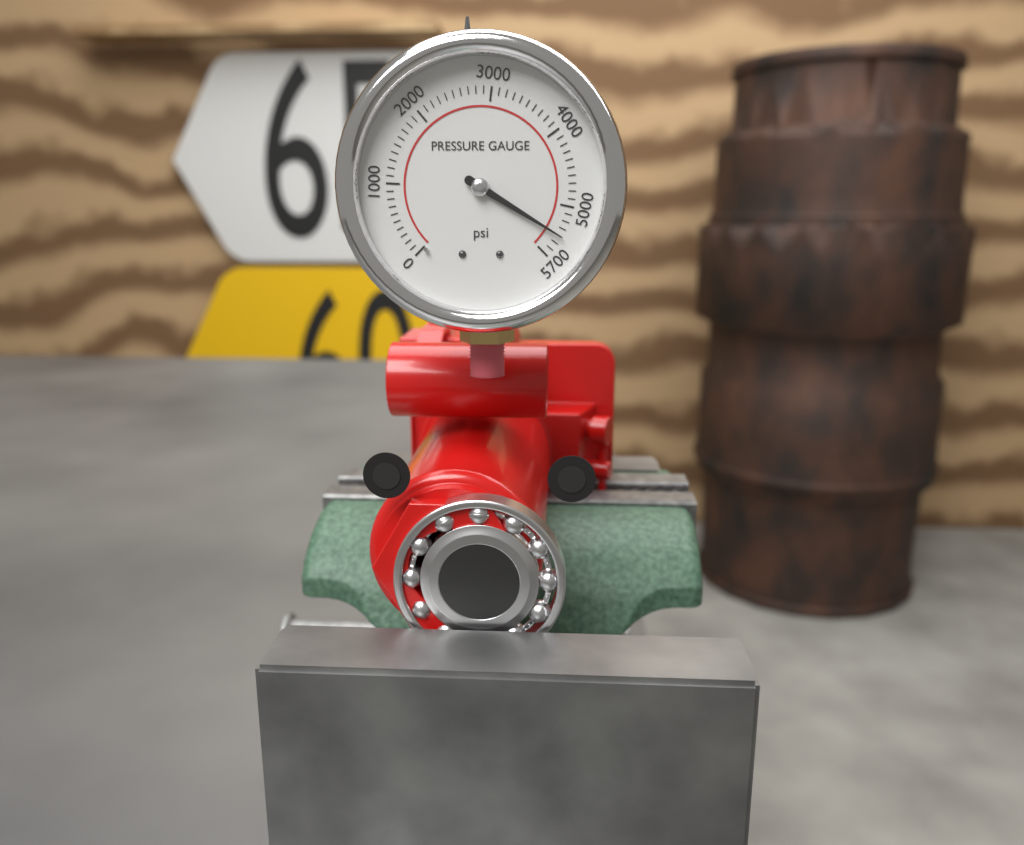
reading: 5400 psi
